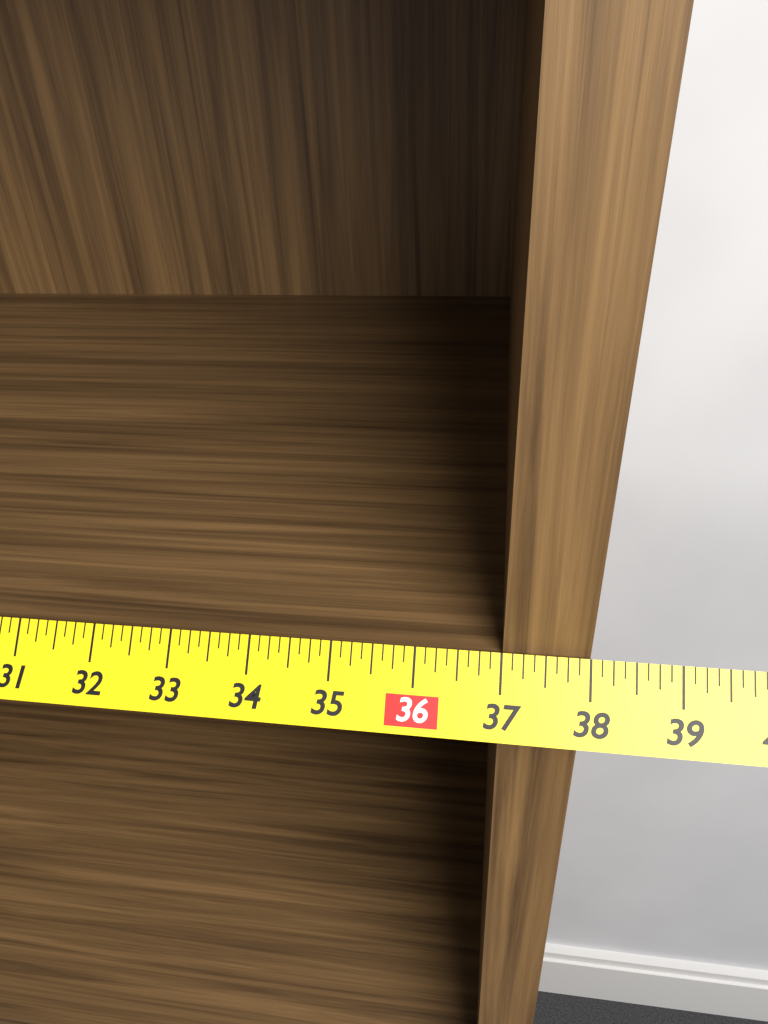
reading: 38.000 in
